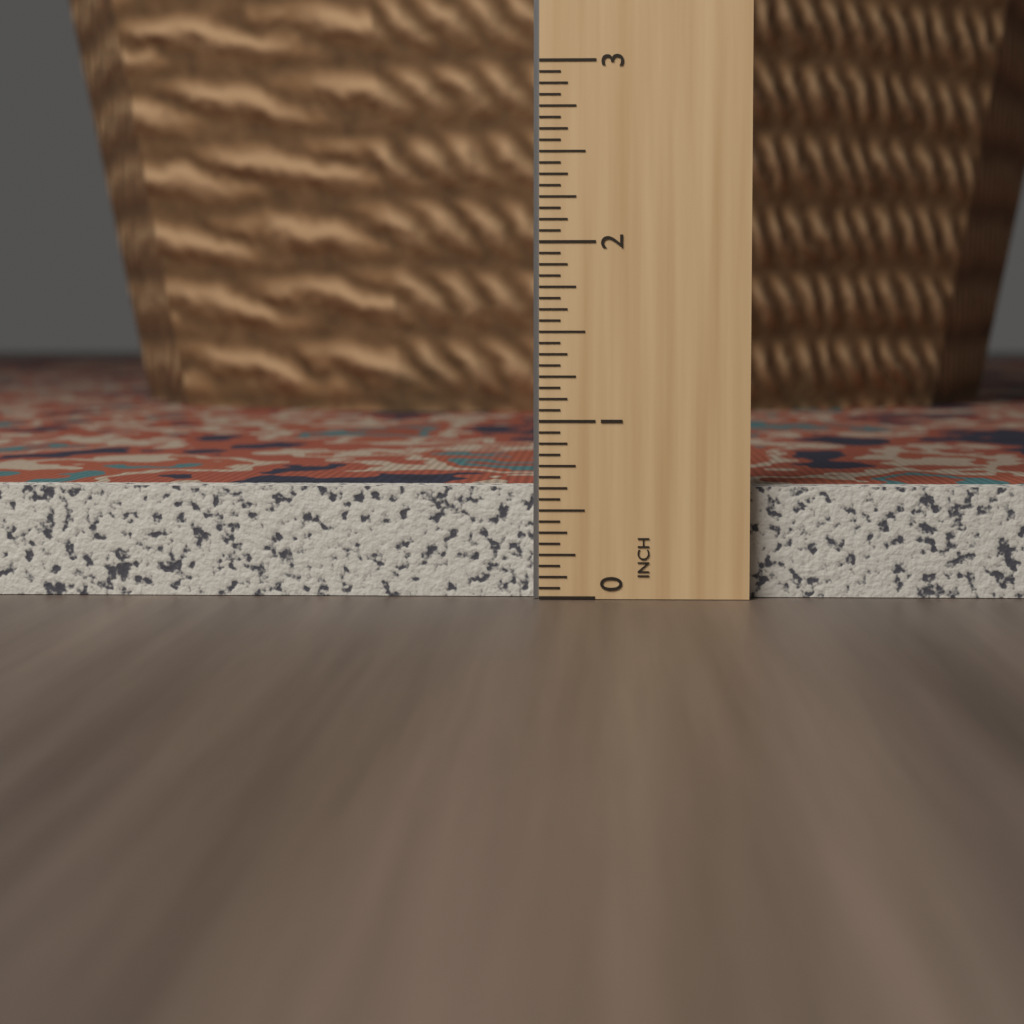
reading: 0.6250 in
